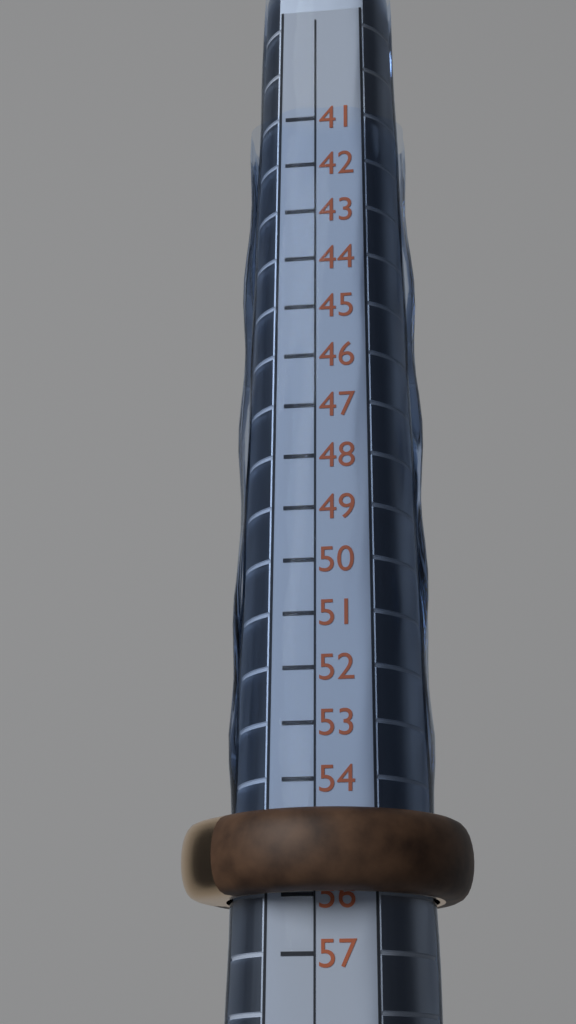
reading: 56 (no unit)
